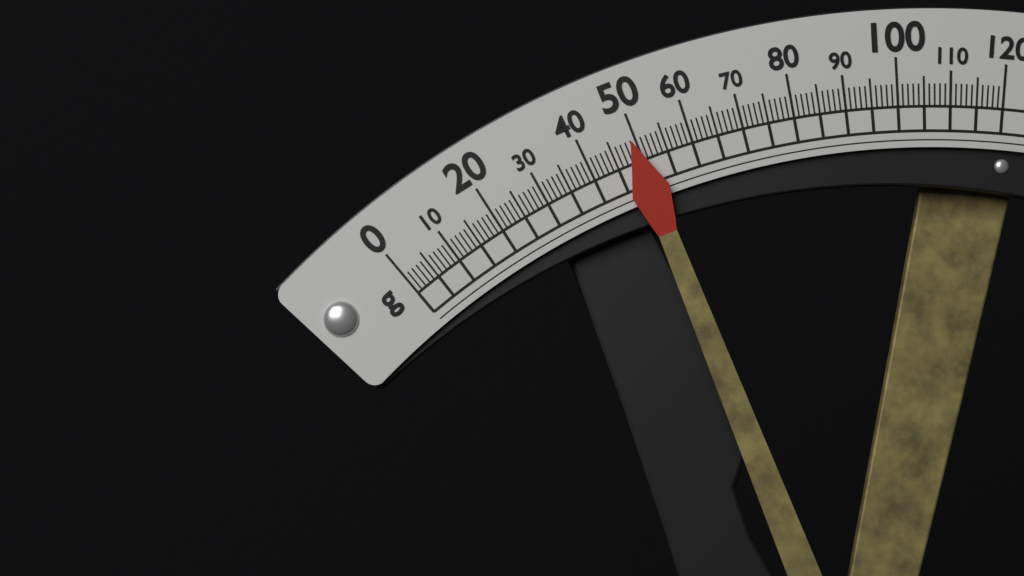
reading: 49 g
